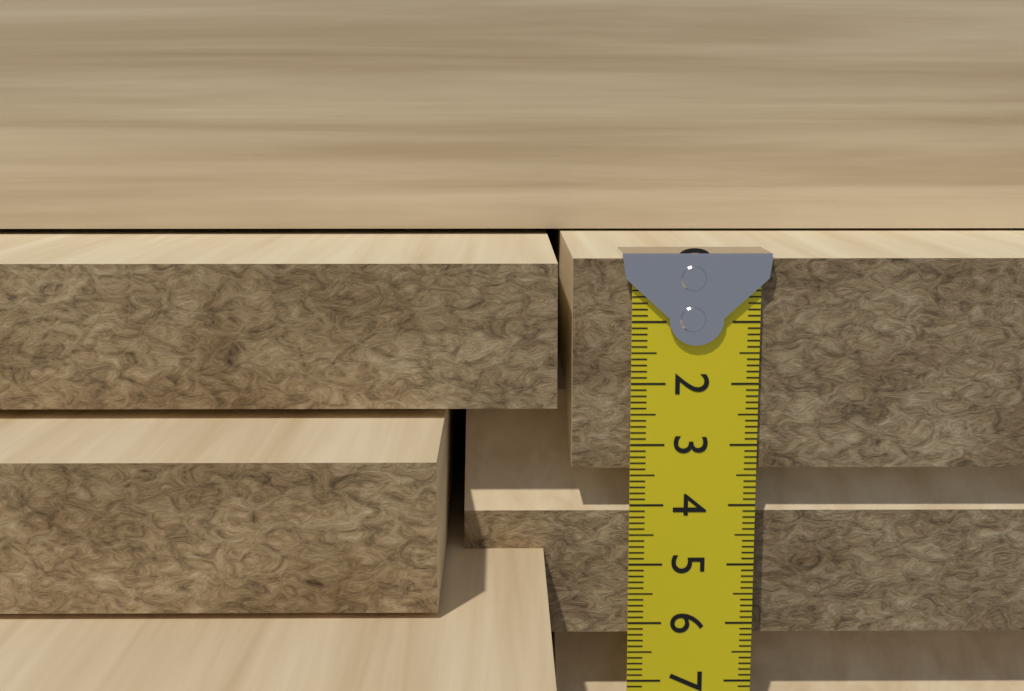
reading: 3.4 cm
